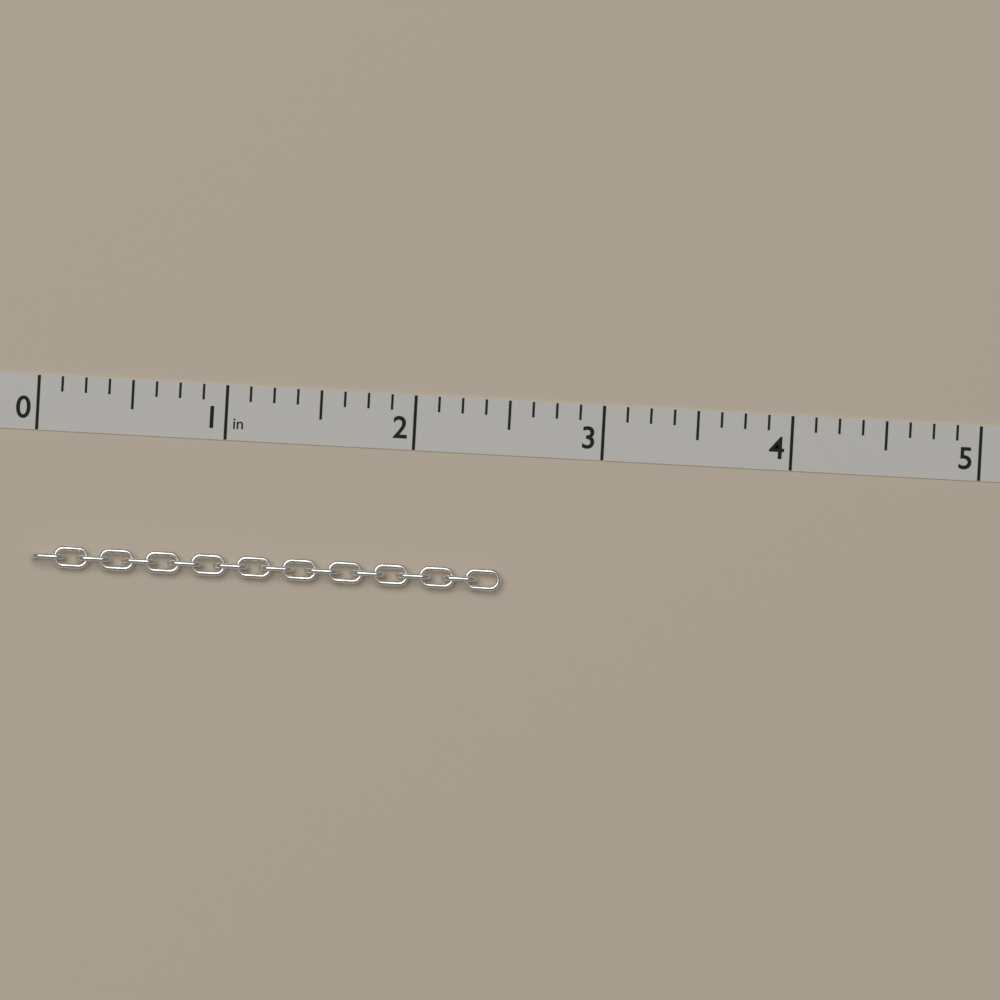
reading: 2.500 in
